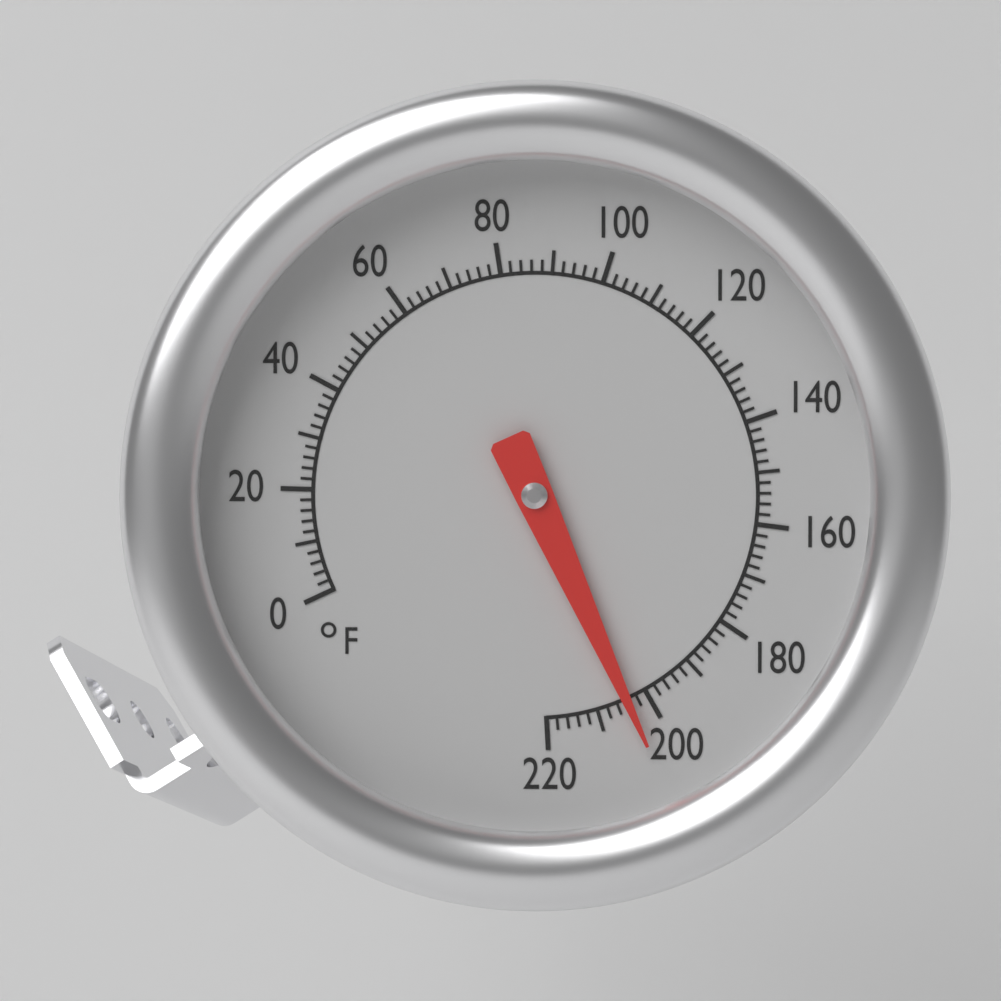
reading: 204 °F
